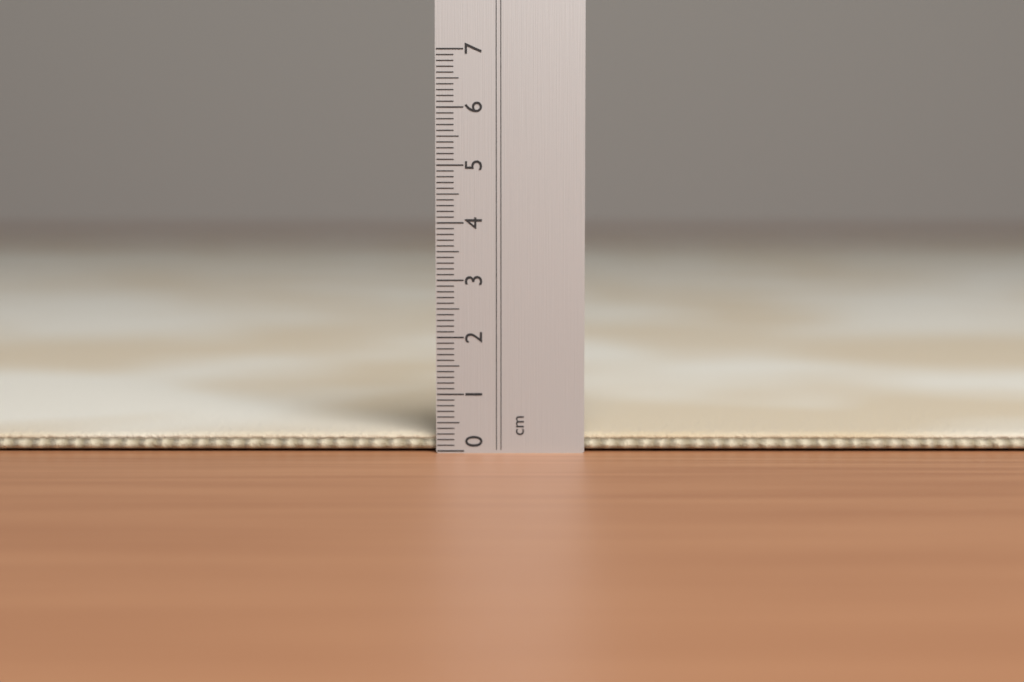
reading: 0.3 cm
